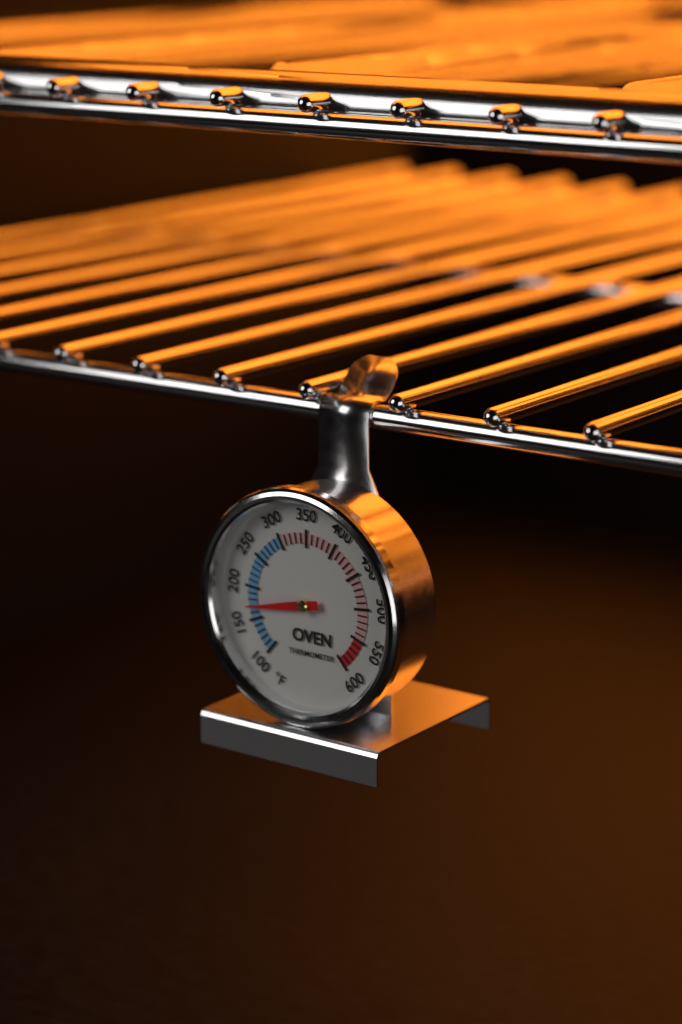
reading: 170 °F
